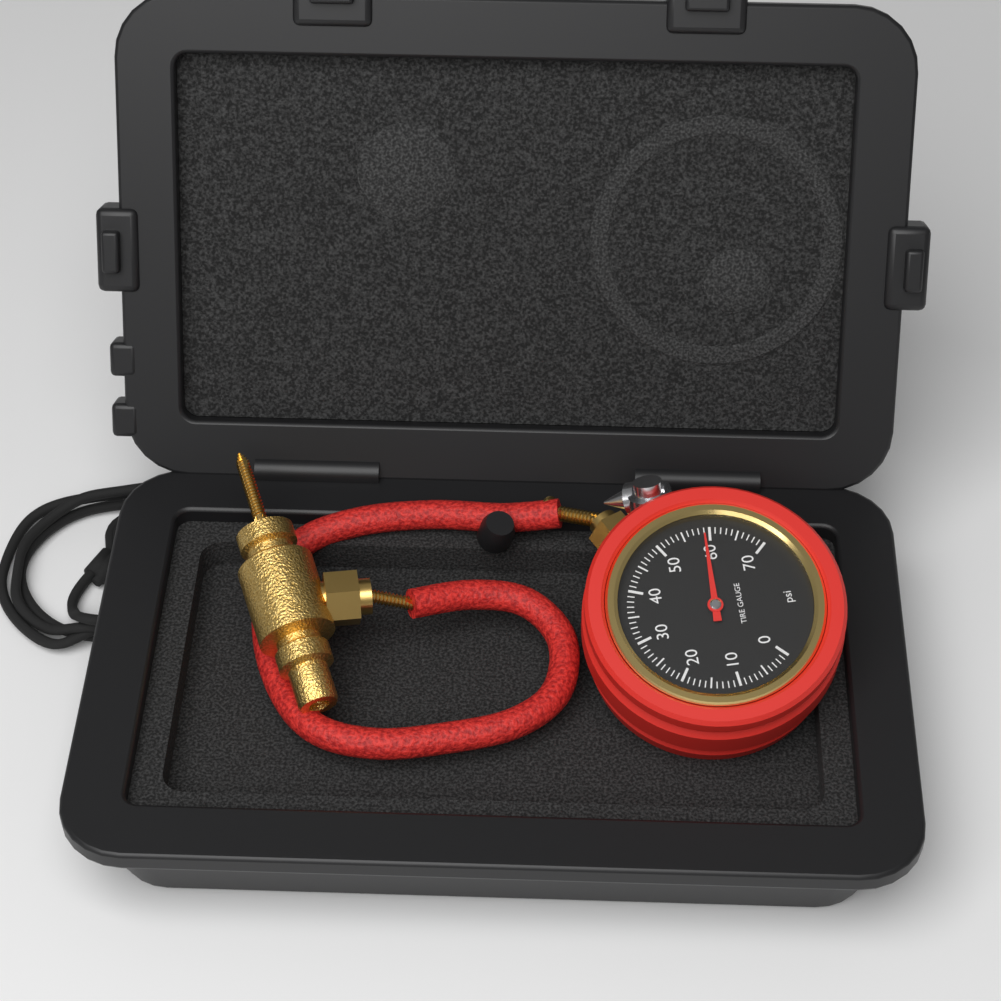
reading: 59 psi
